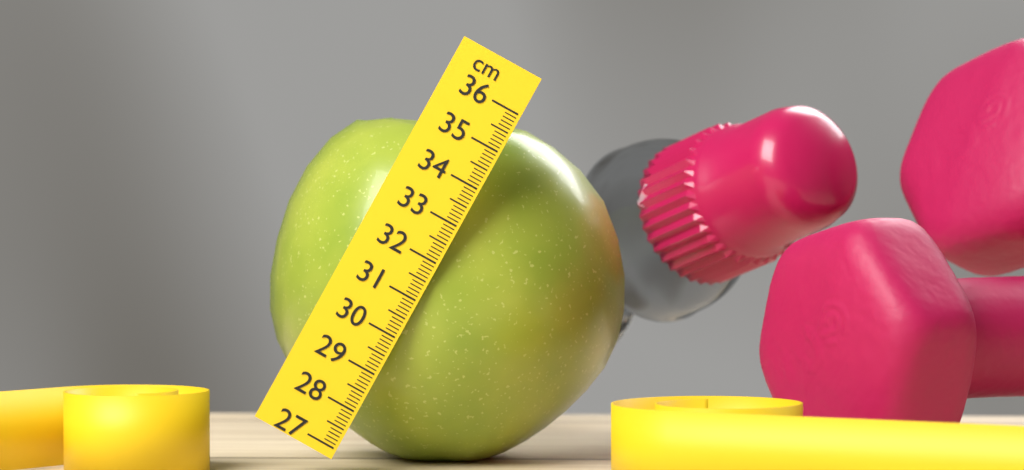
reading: 35.7 cm
